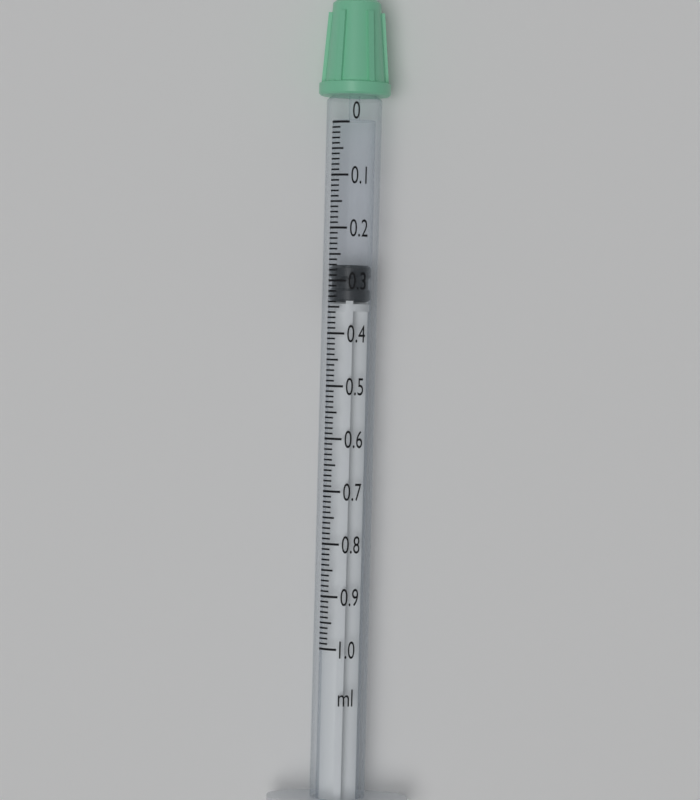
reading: 0.27 ml
